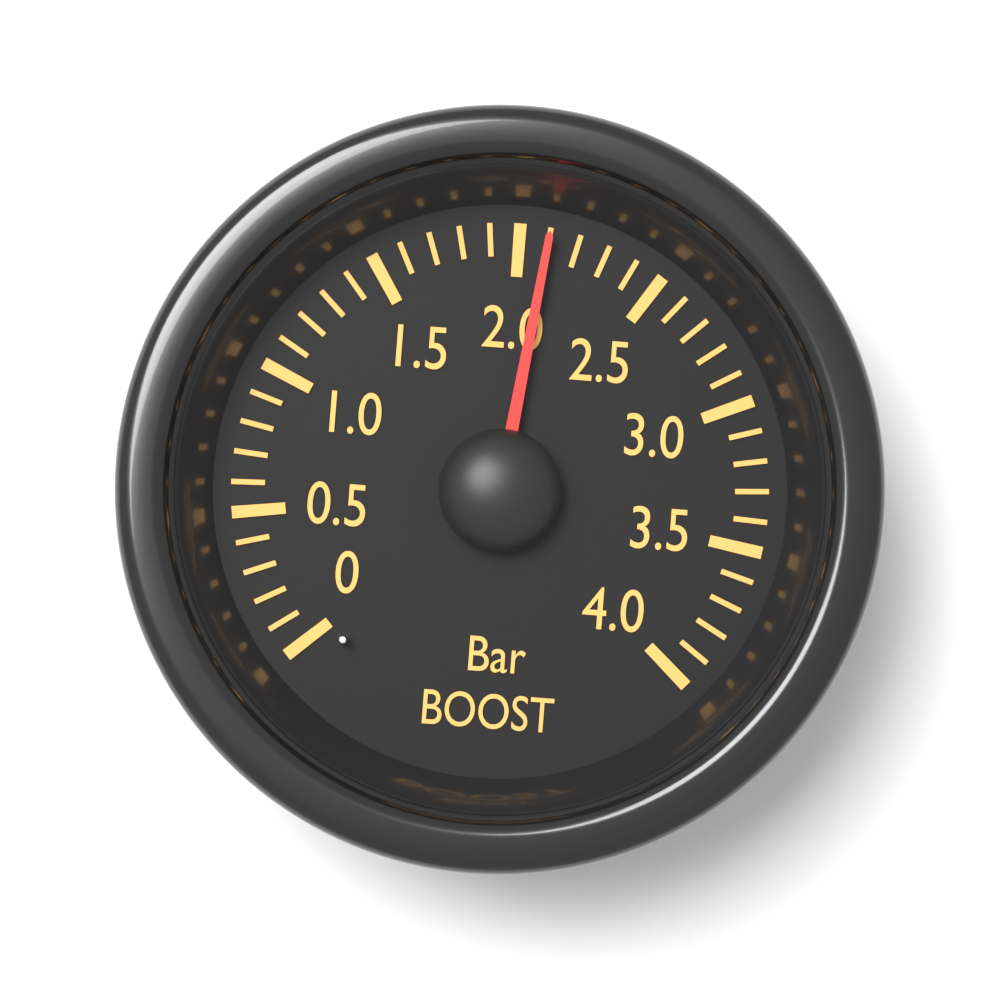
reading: 2.1 bar
